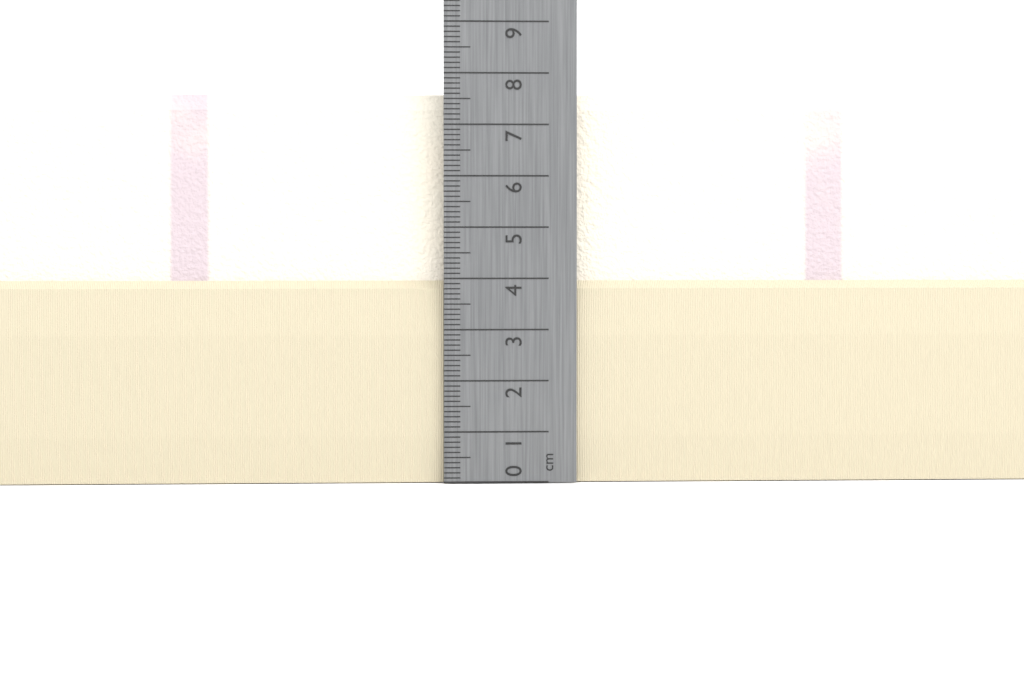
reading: 7.6 cm
